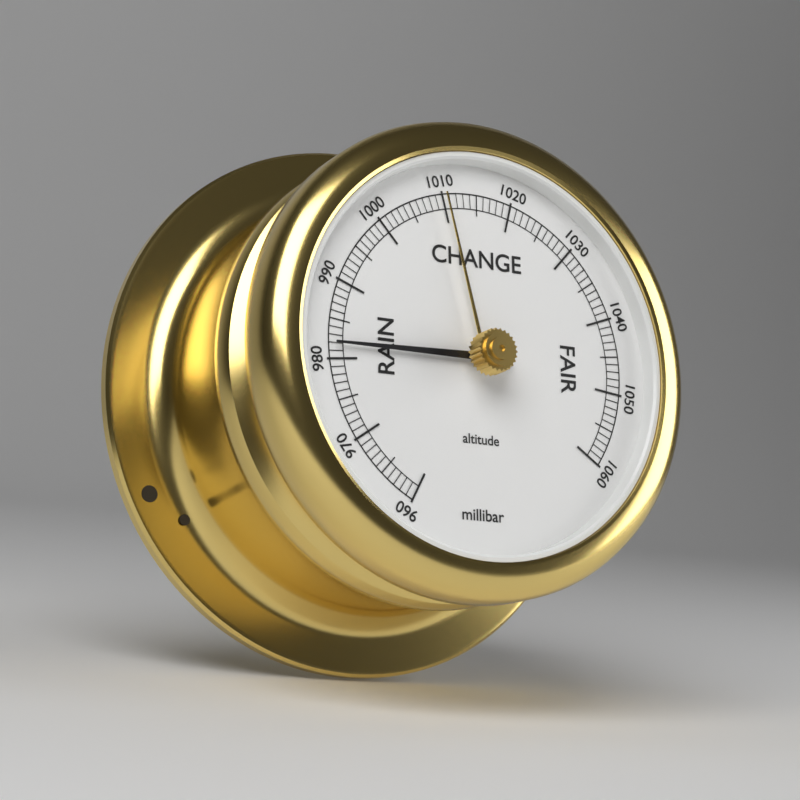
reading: 982 millibar
